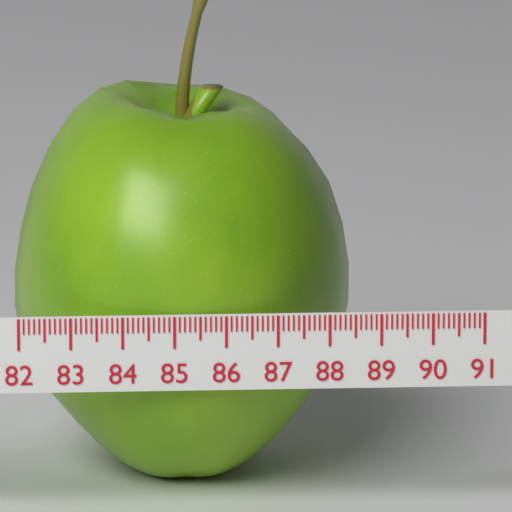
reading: 88.7 (no unit)
